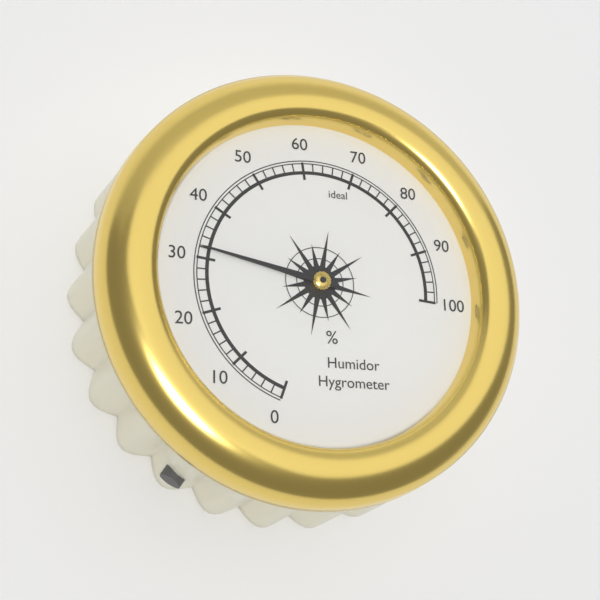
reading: 32 %
